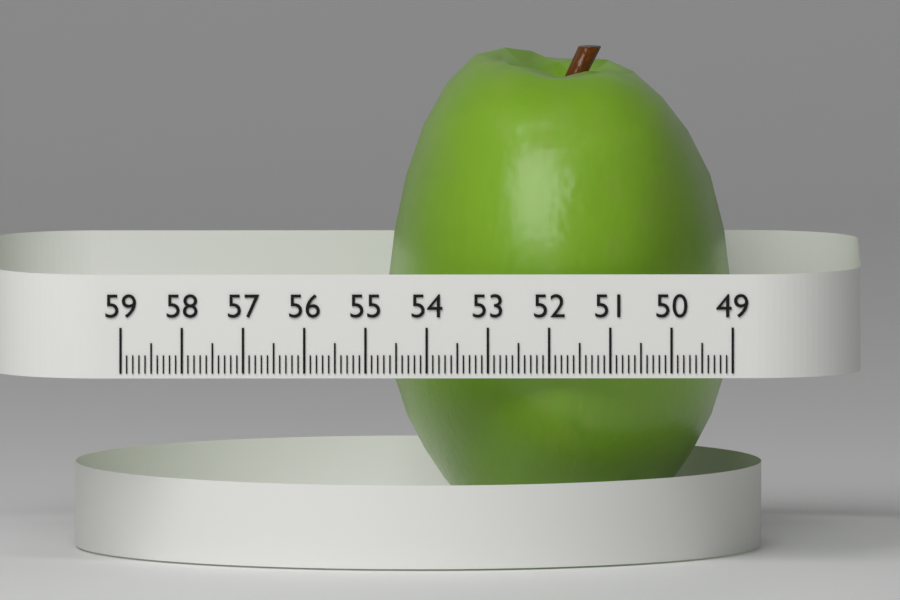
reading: 54.6 (no unit)
